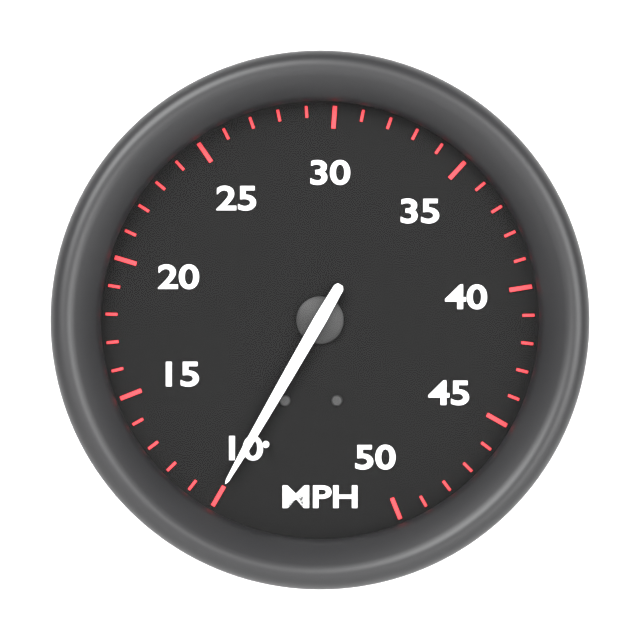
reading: 10 MPH
